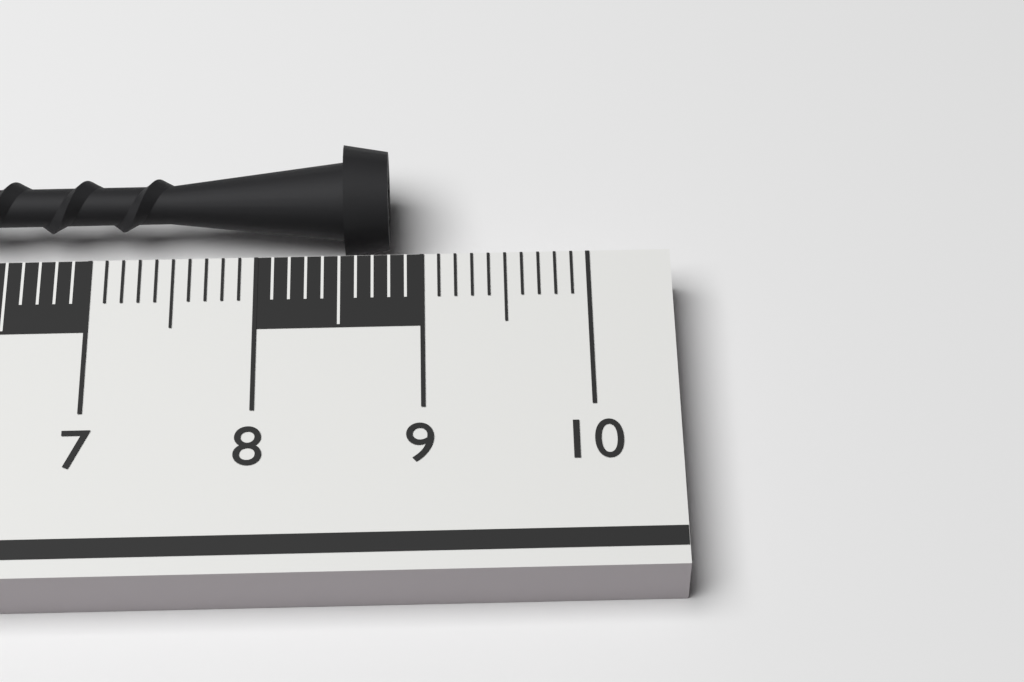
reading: 8.8 cm
